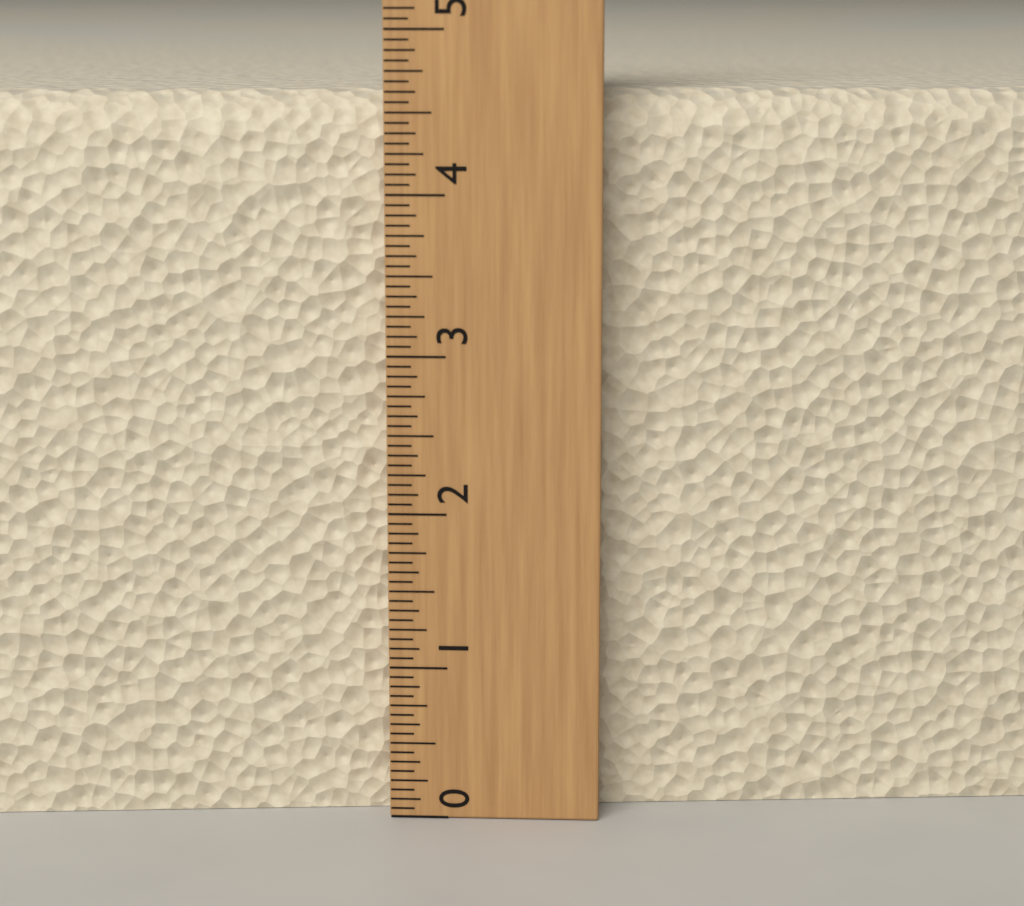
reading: 4.6250 (no unit)
